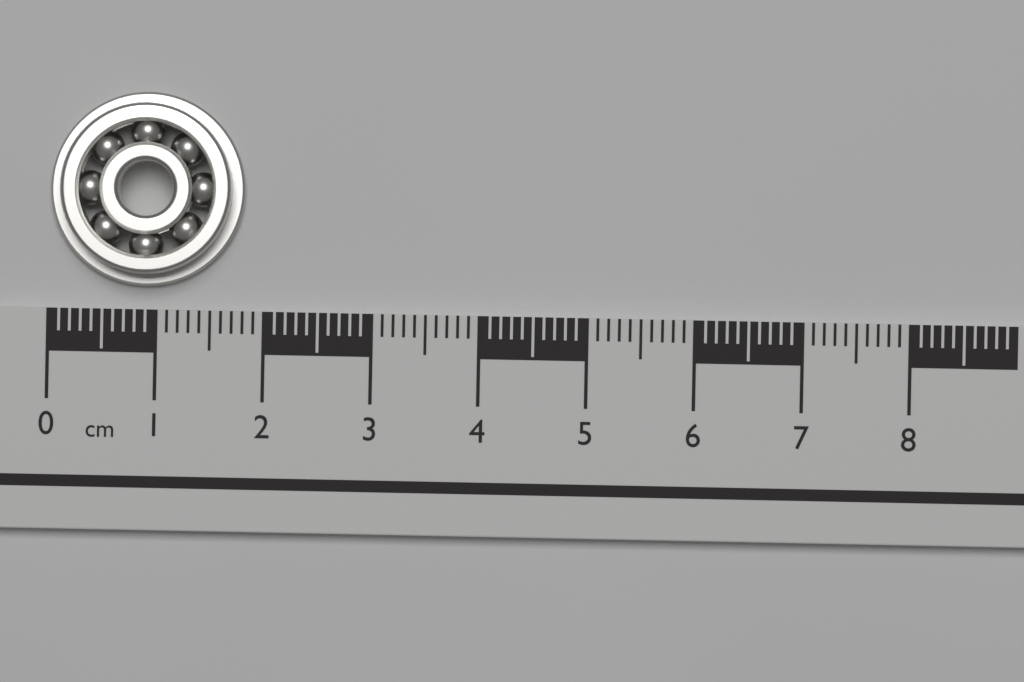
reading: 1.8 cm
